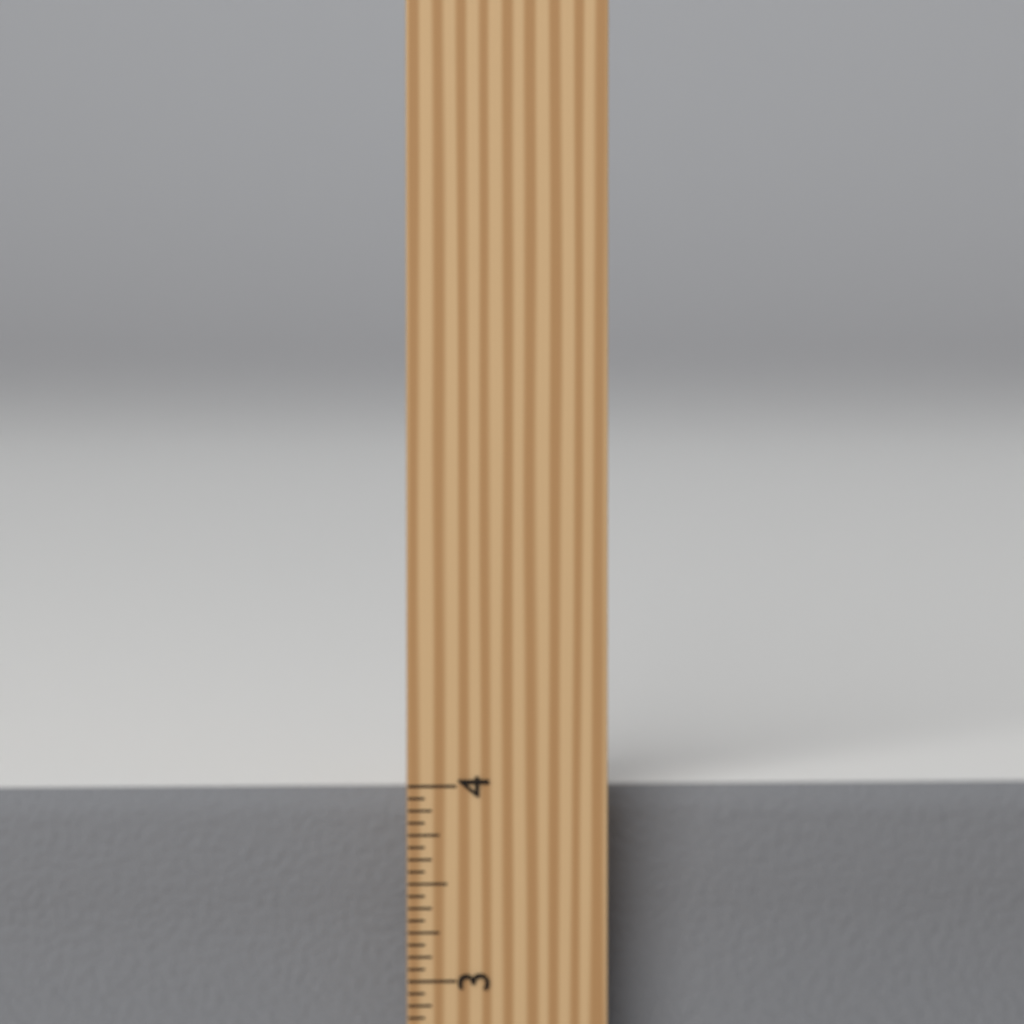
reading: 3.9375 inch
